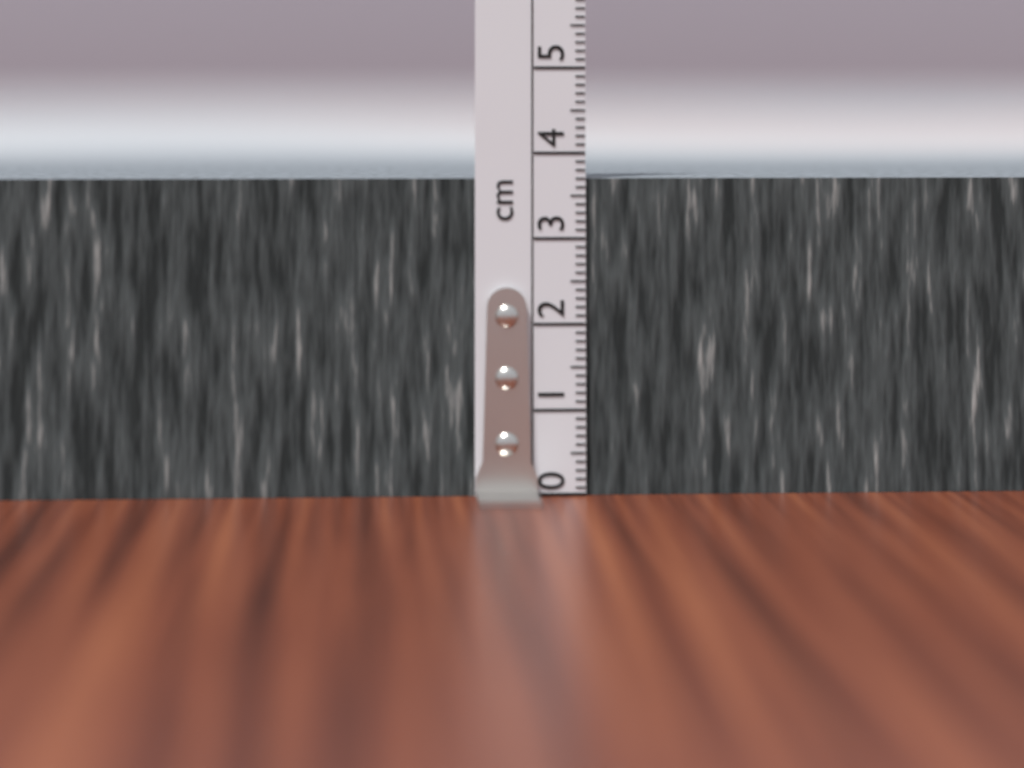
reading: 3.7 cm
